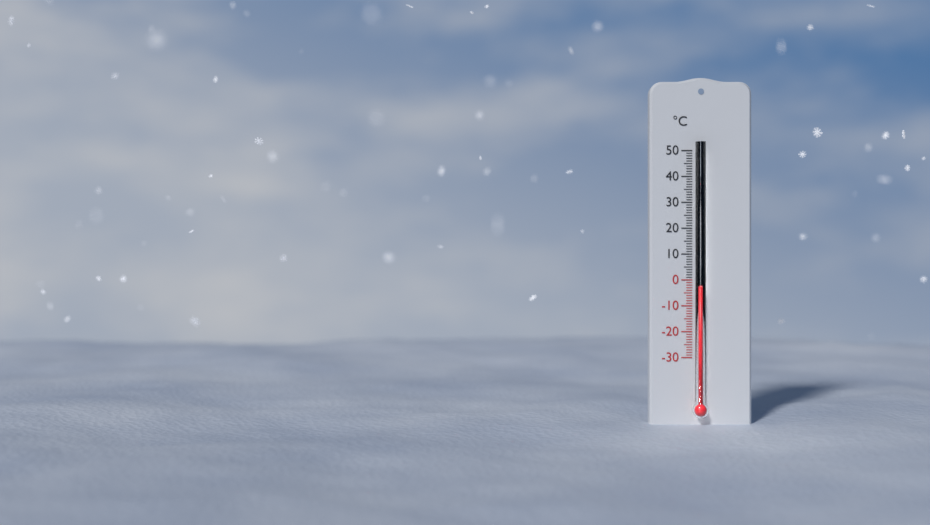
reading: -3 °C
